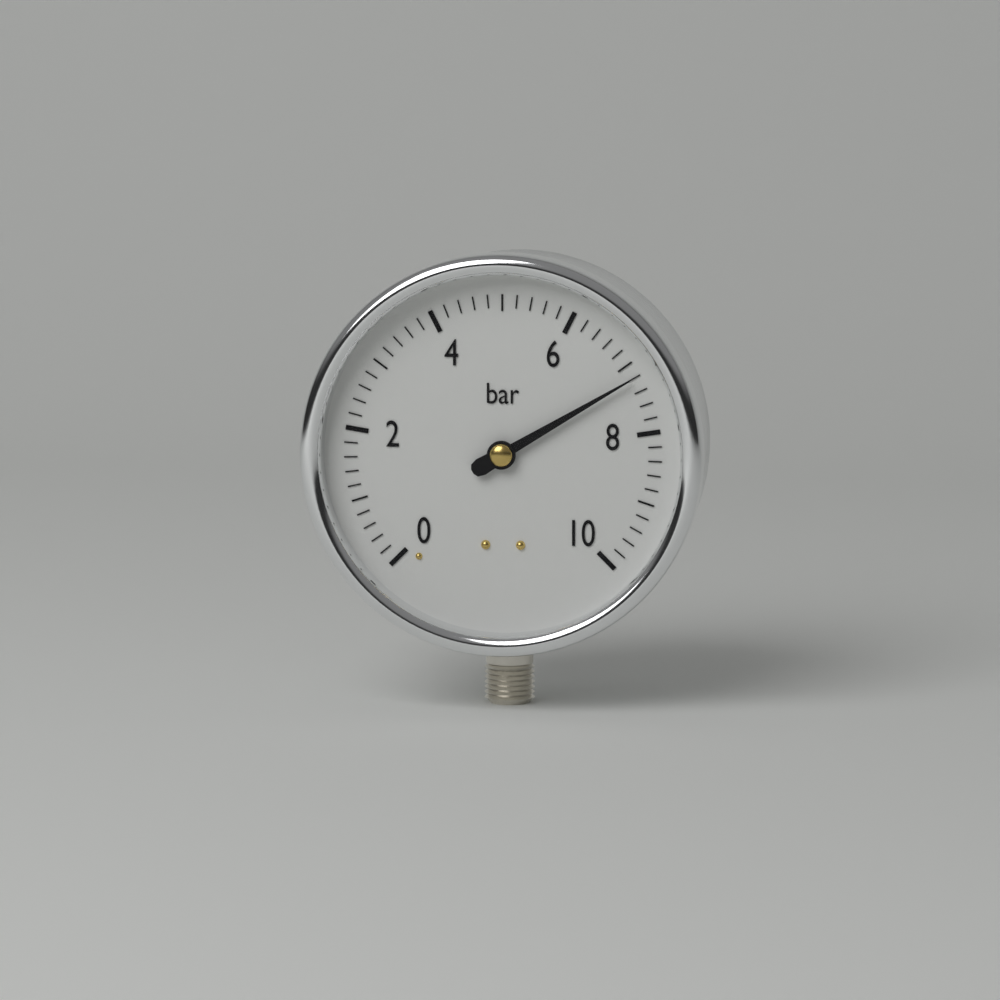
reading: 7.2 bar
